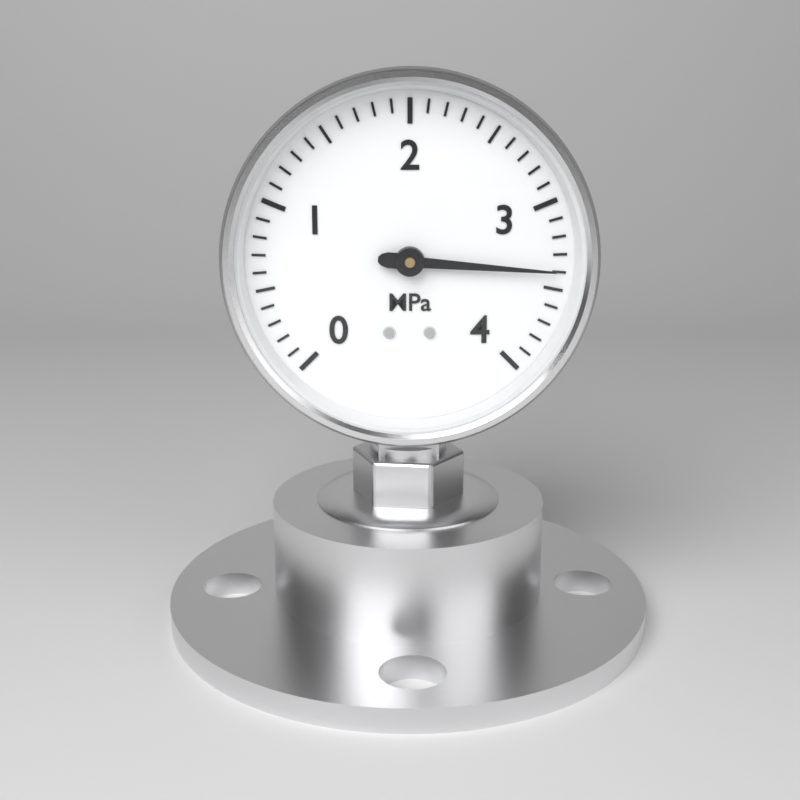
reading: 3.4 MPa
